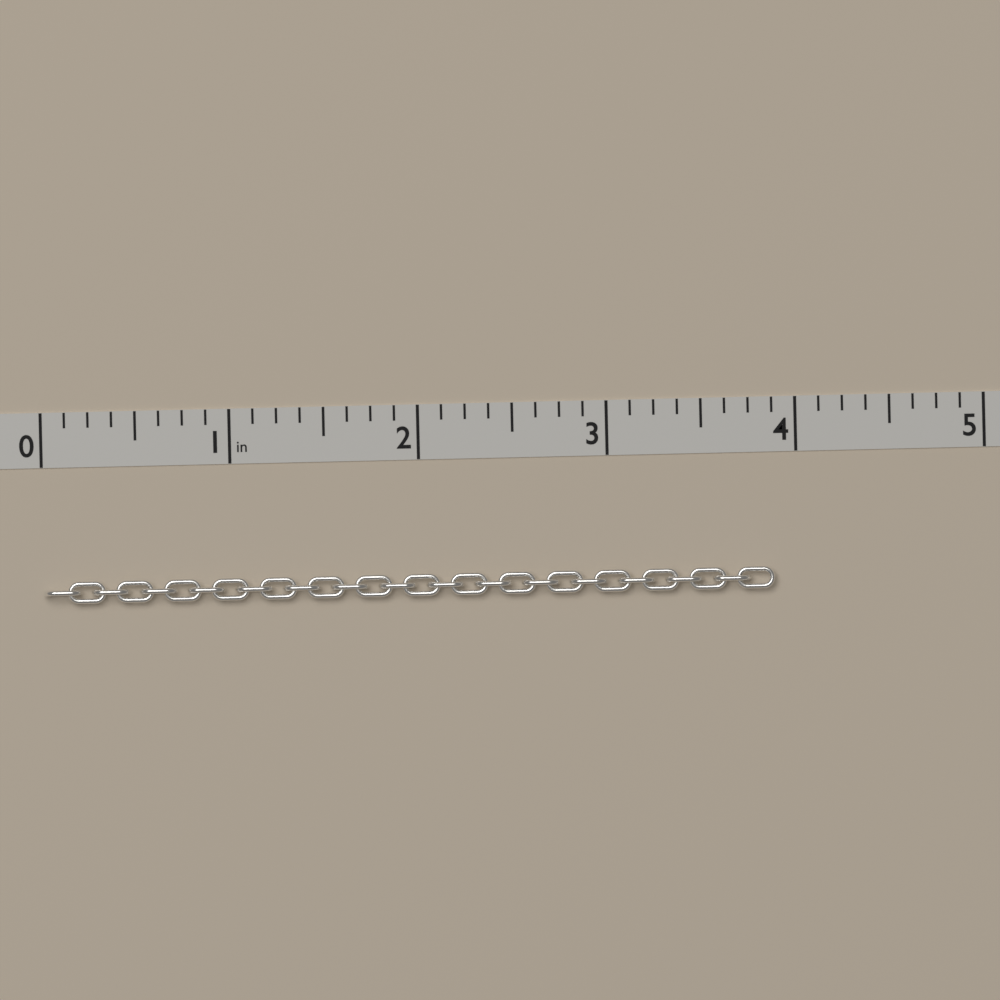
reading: 3.875 in
